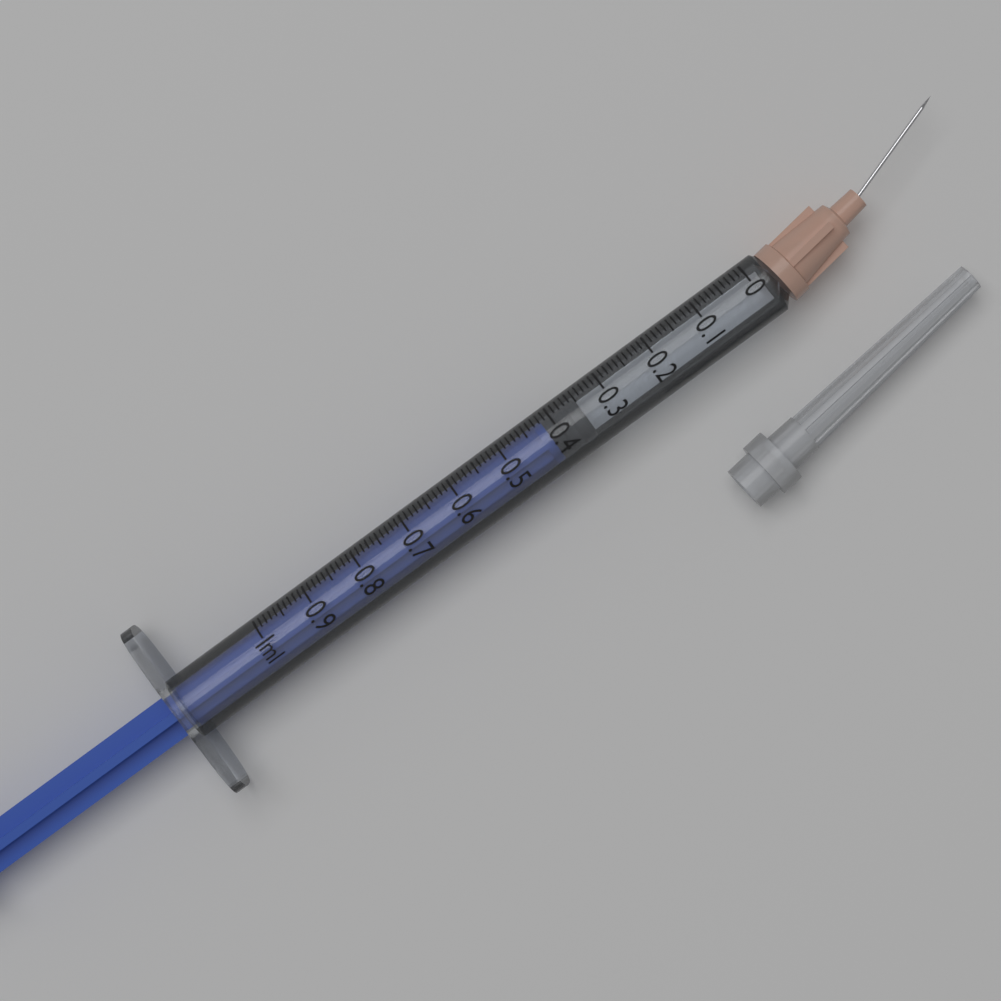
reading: 0.35 ml
